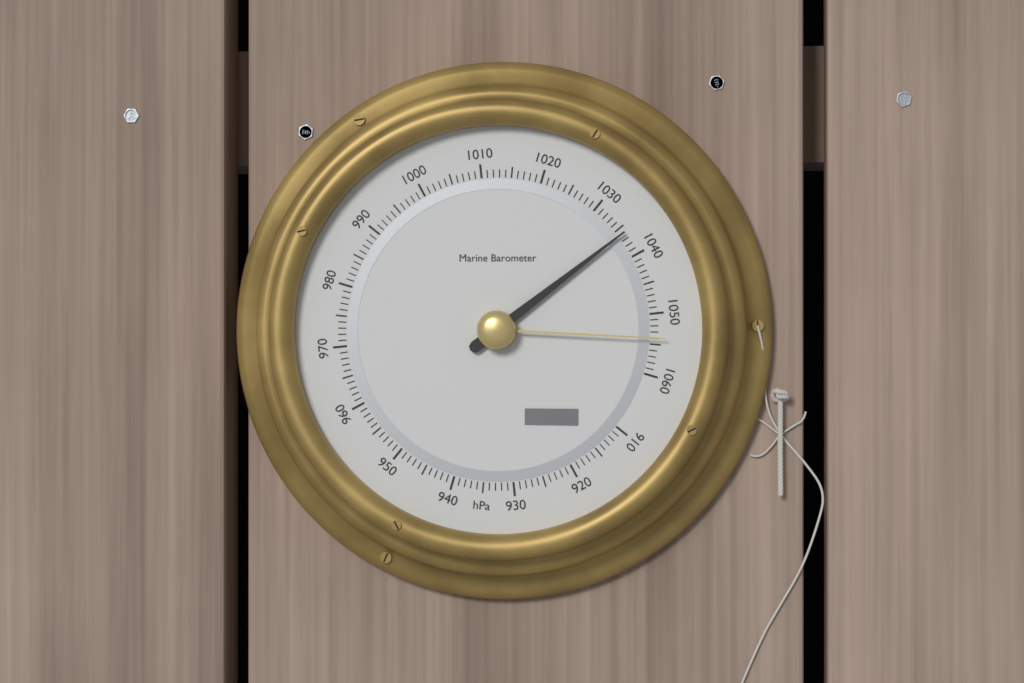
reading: 1036 hPa
